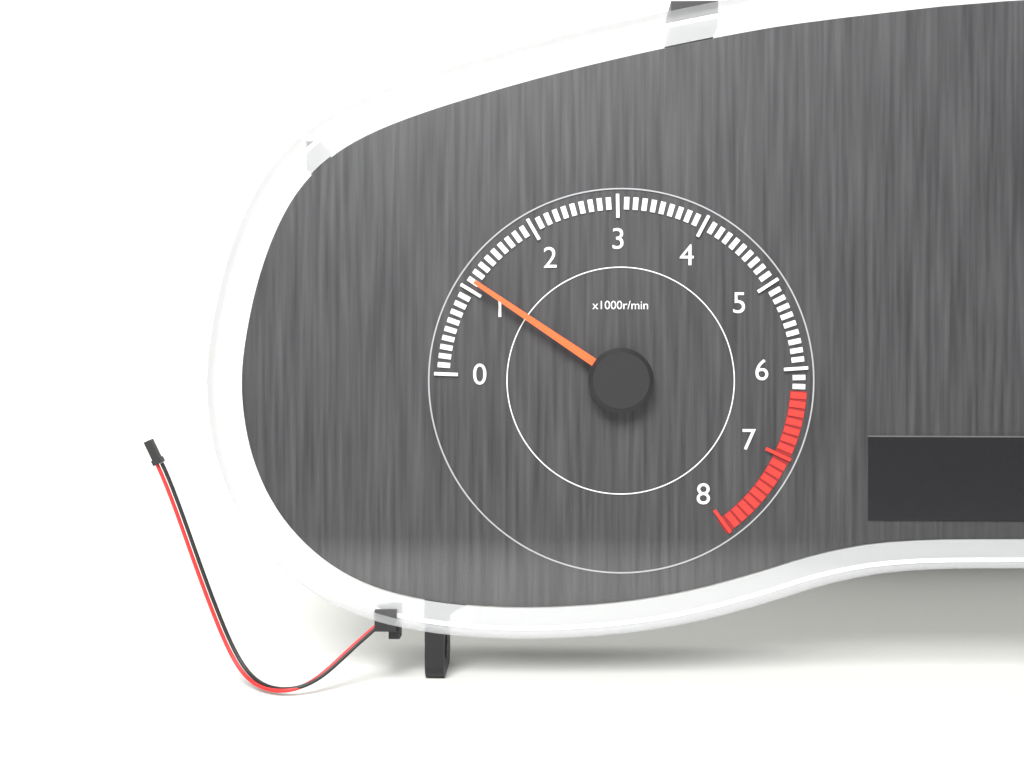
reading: 1100 r/min
